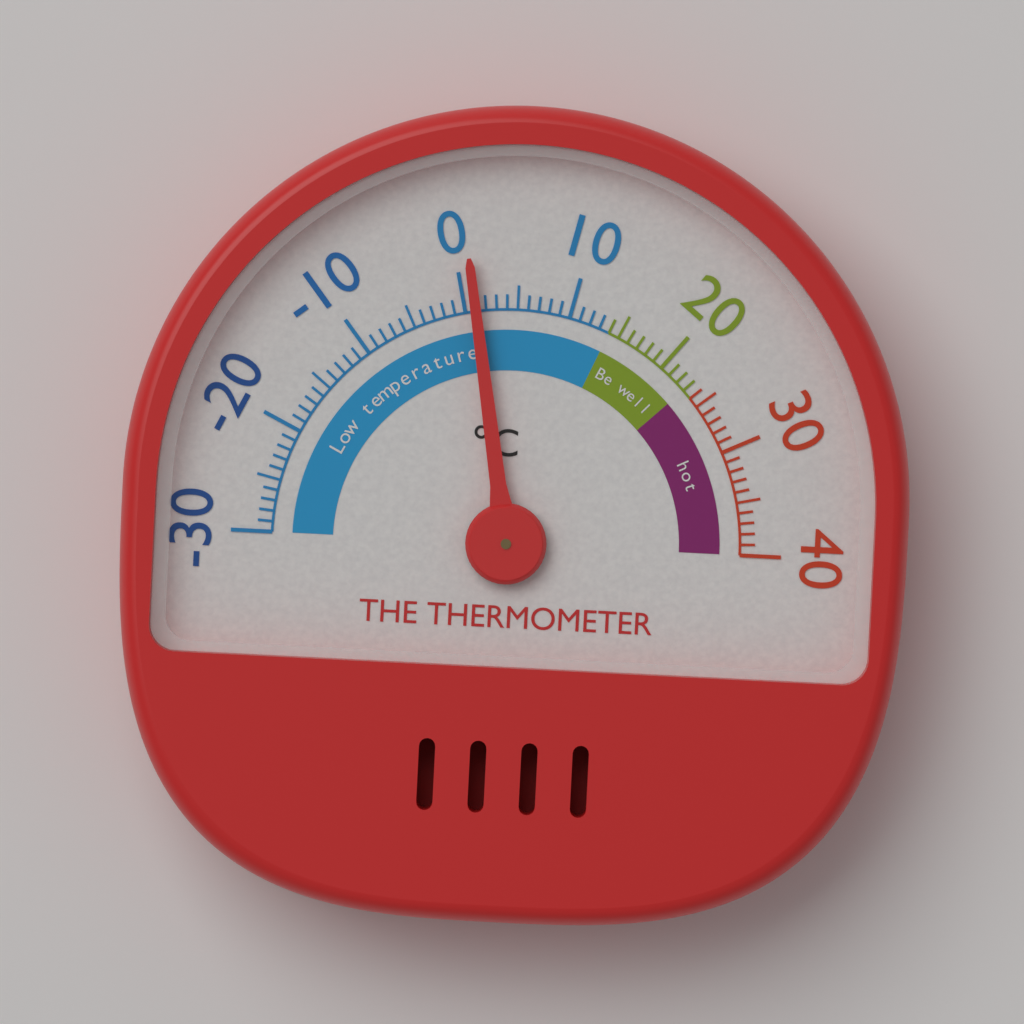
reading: 1 °C
